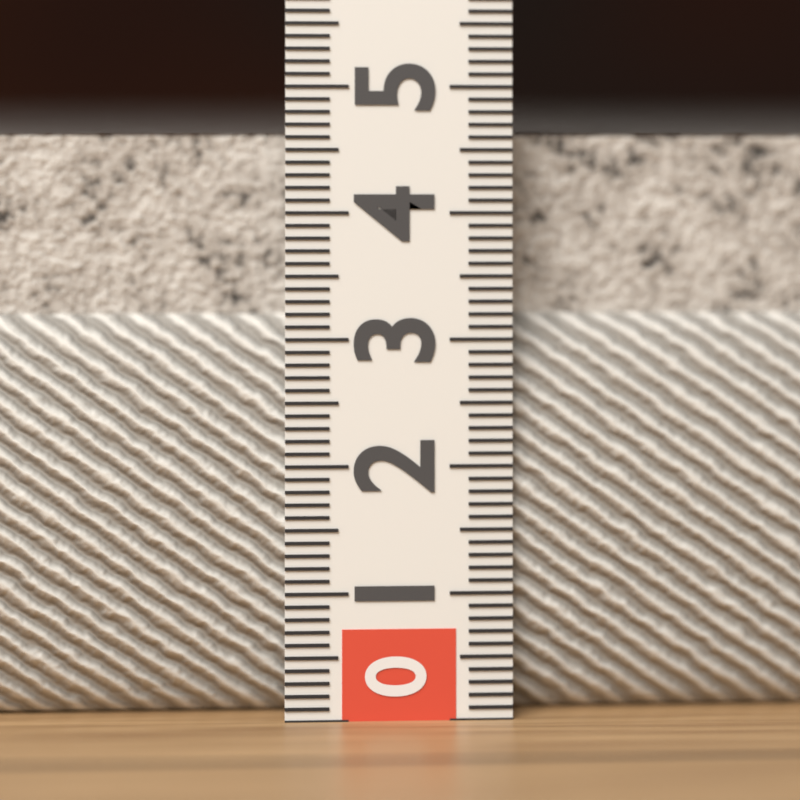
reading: 4.7 (no unit)
